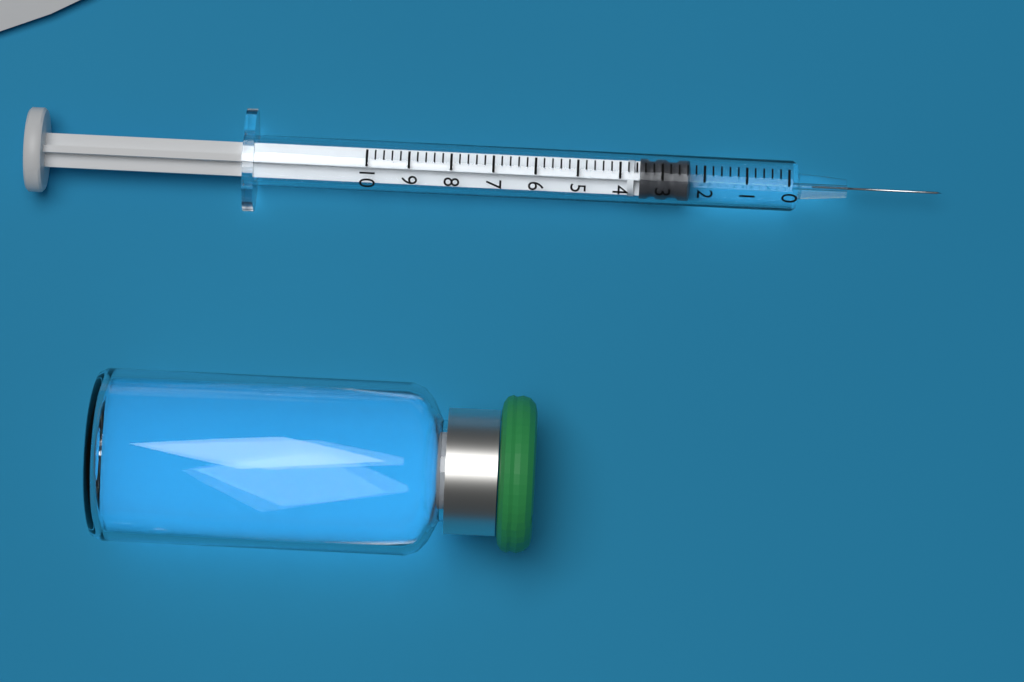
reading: 2.4 (no unit)
